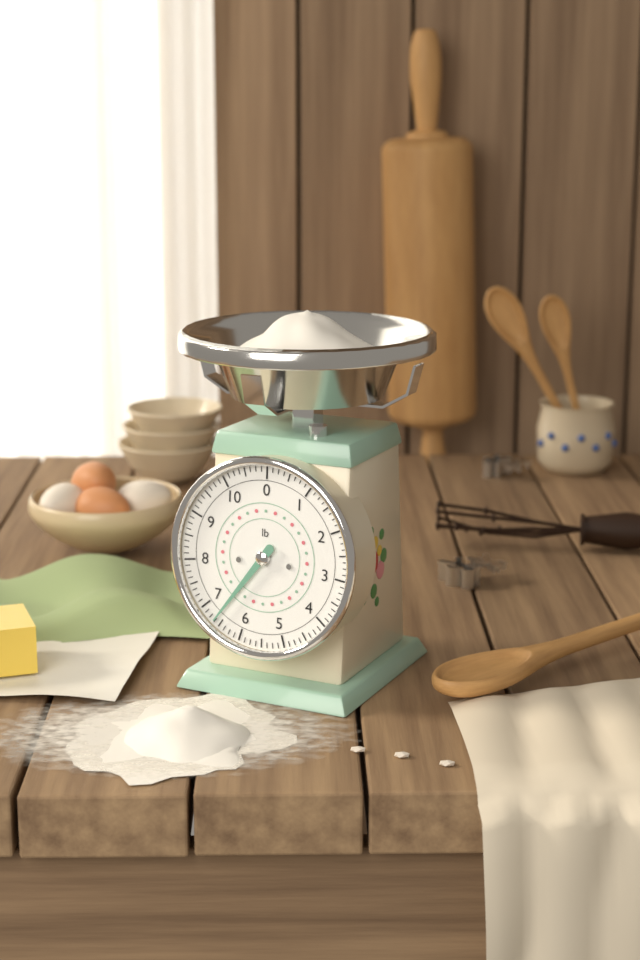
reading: 6.625 lb
